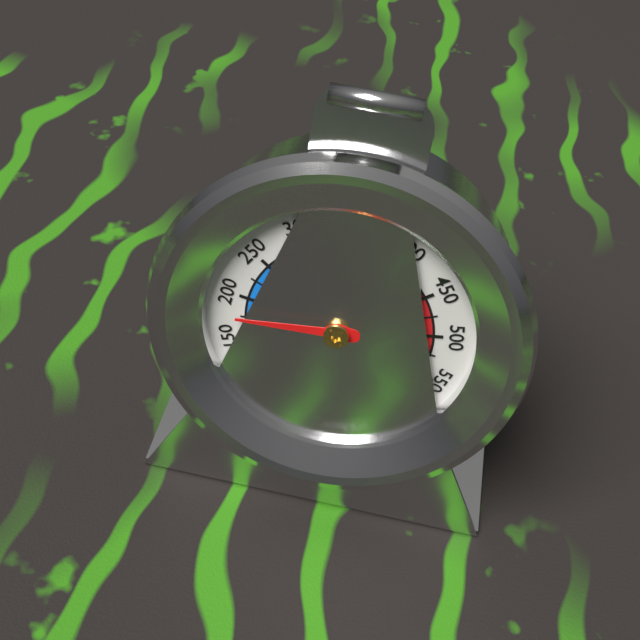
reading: 175 °F
